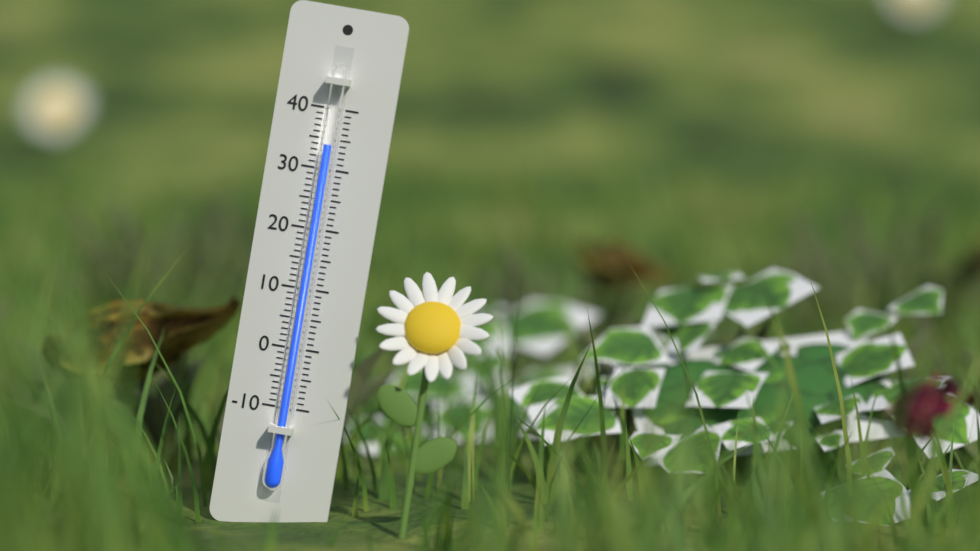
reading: 34 (no unit)
